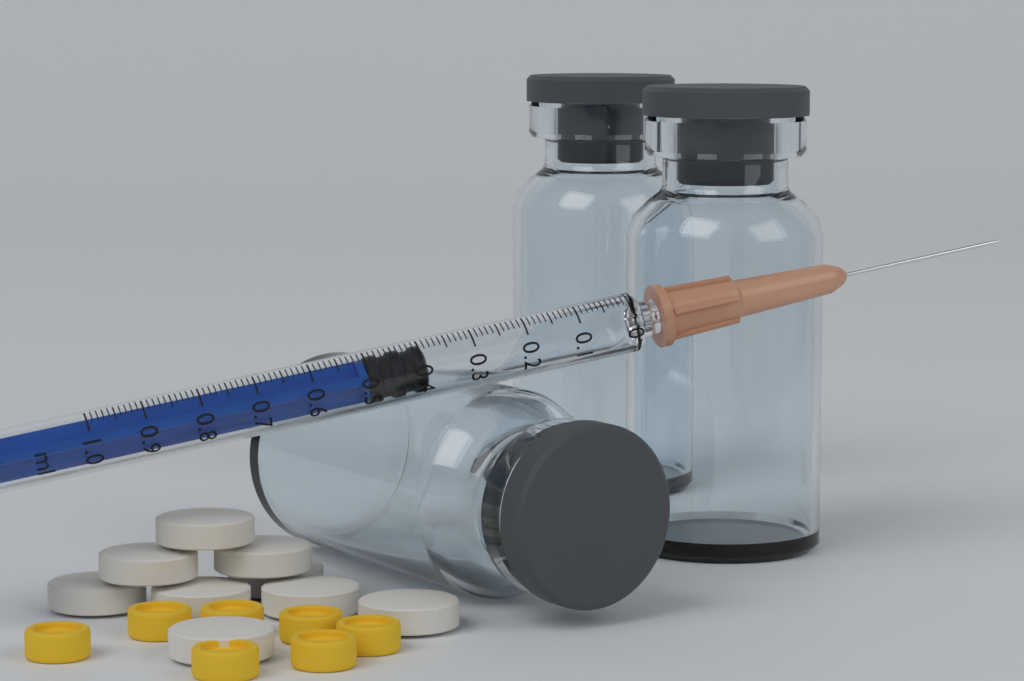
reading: 0.39 ml
